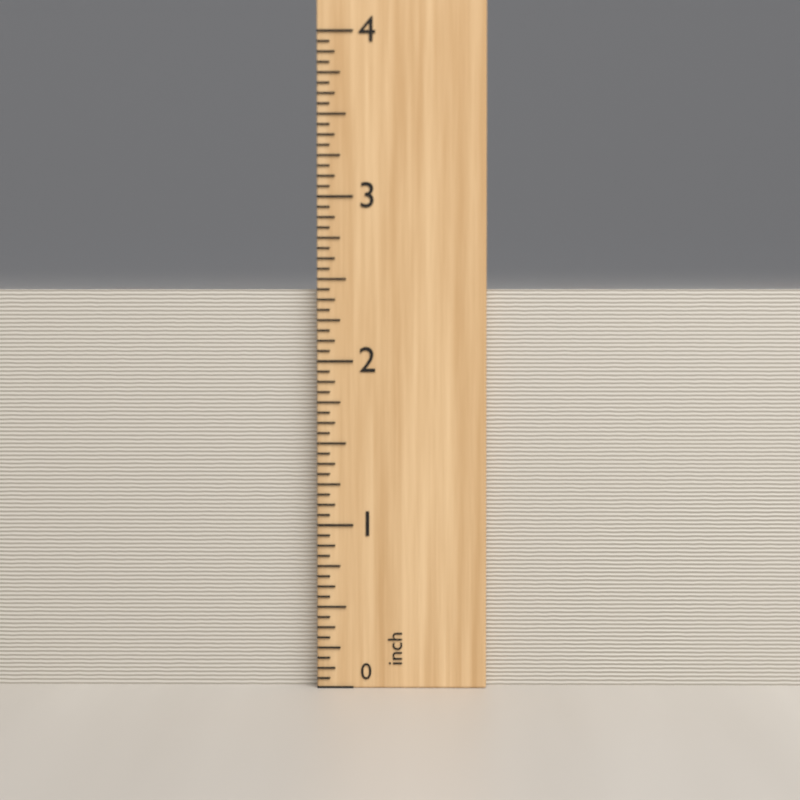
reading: 2.4375 inch
